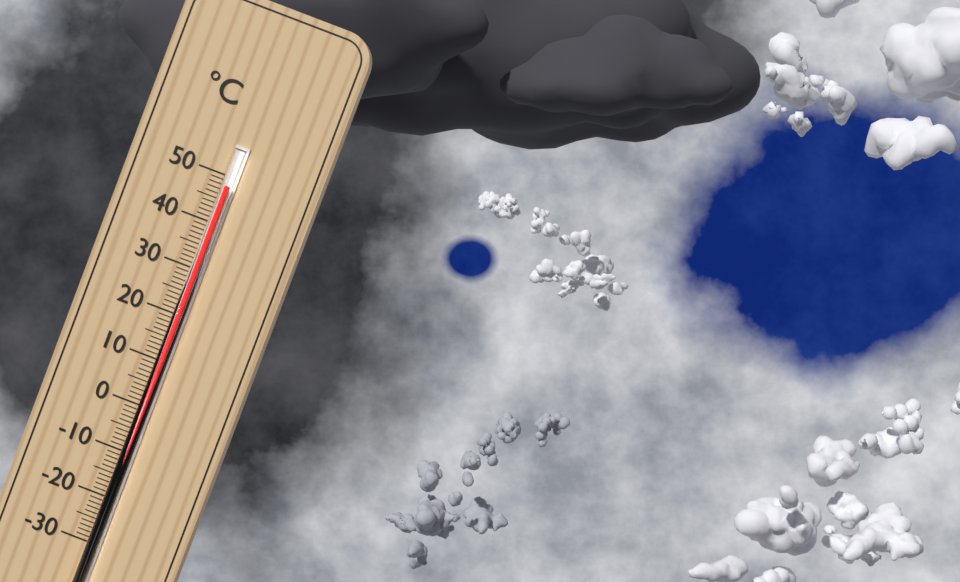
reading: 48 °C
